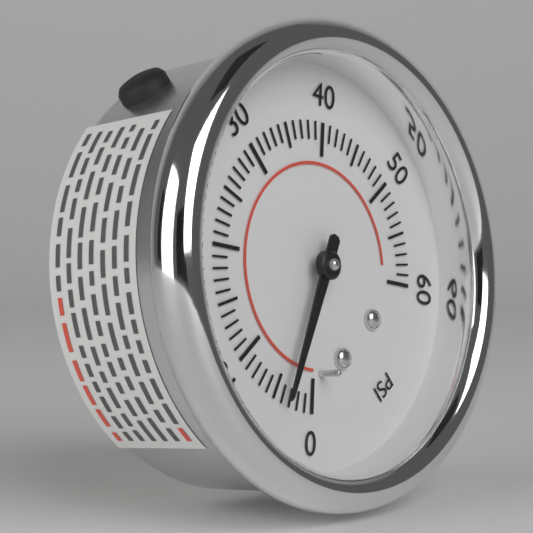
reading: 4 psi
